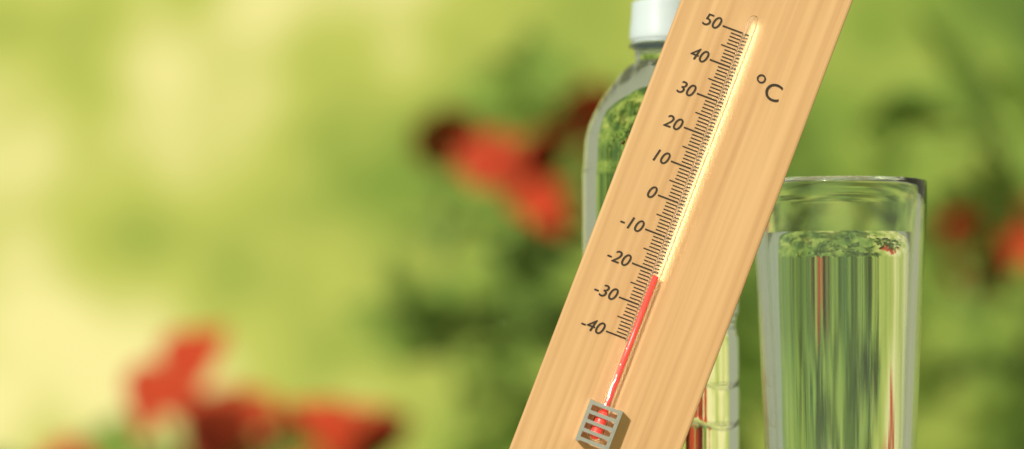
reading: -21 °C
